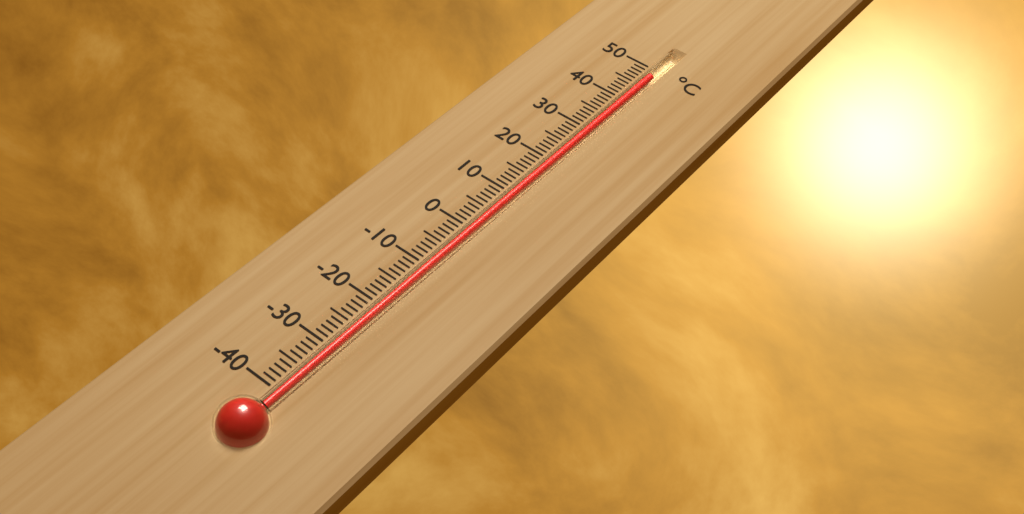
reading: 48 °C
